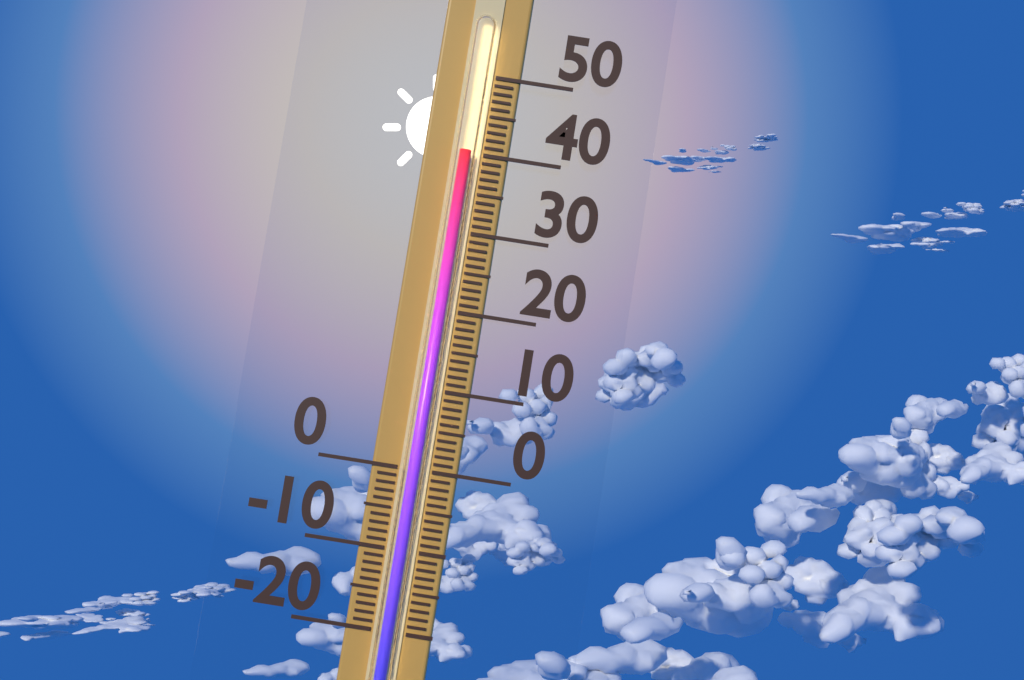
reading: 40 (no unit)
